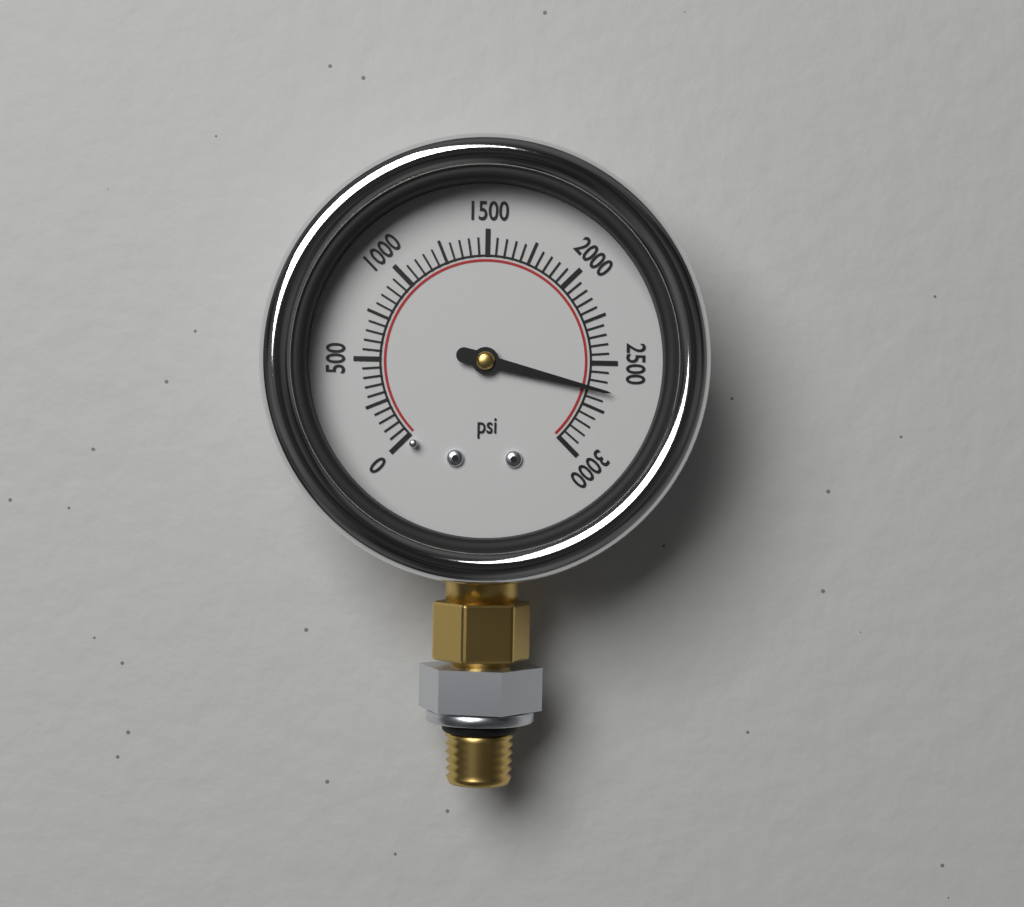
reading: 2650 psi
